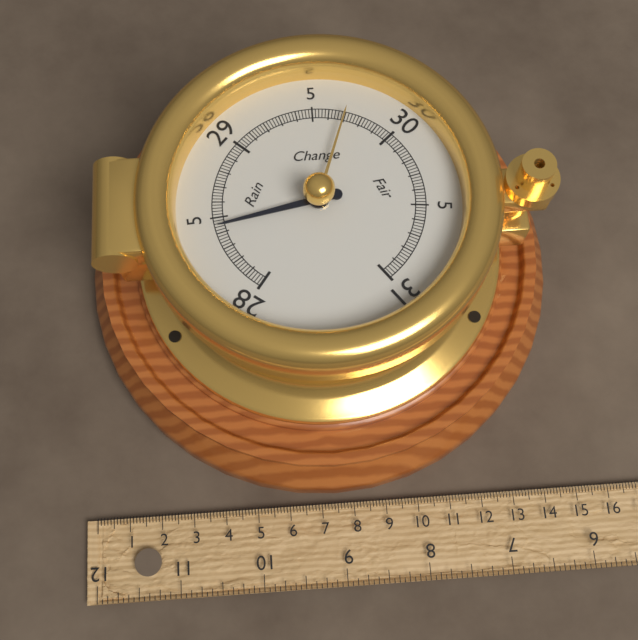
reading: 28.44 inHg
